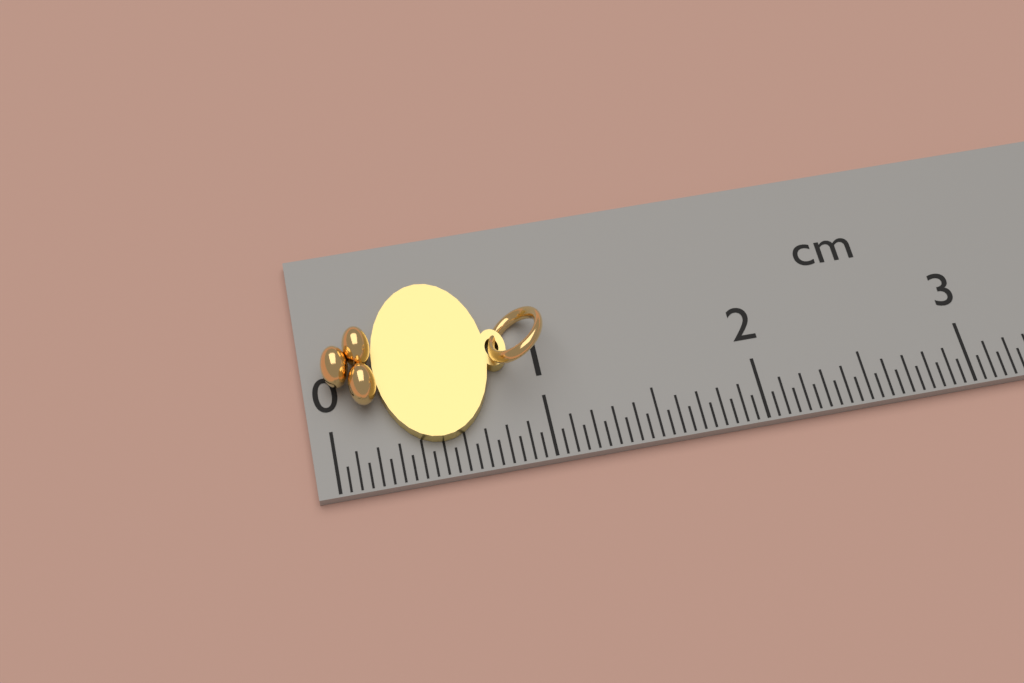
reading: 1.05 cm
